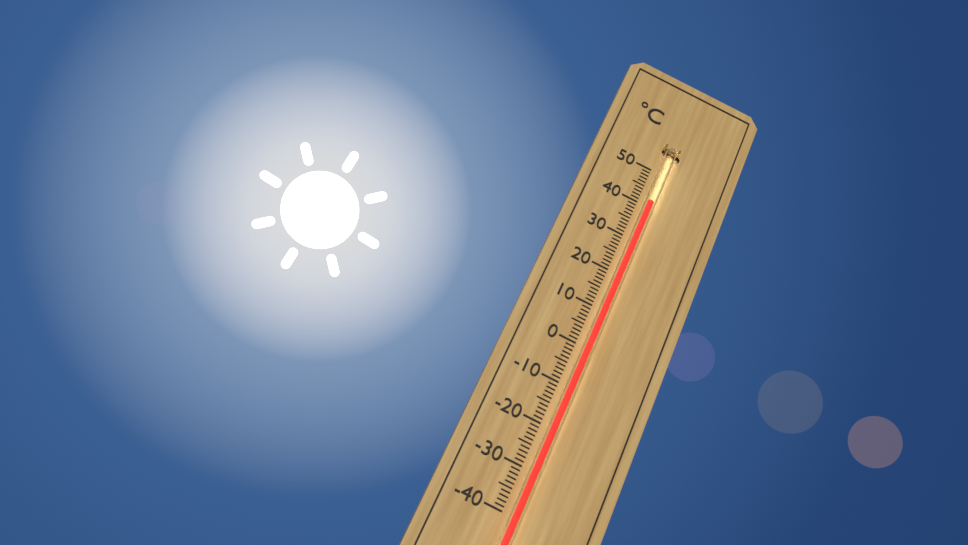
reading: 40 °C
